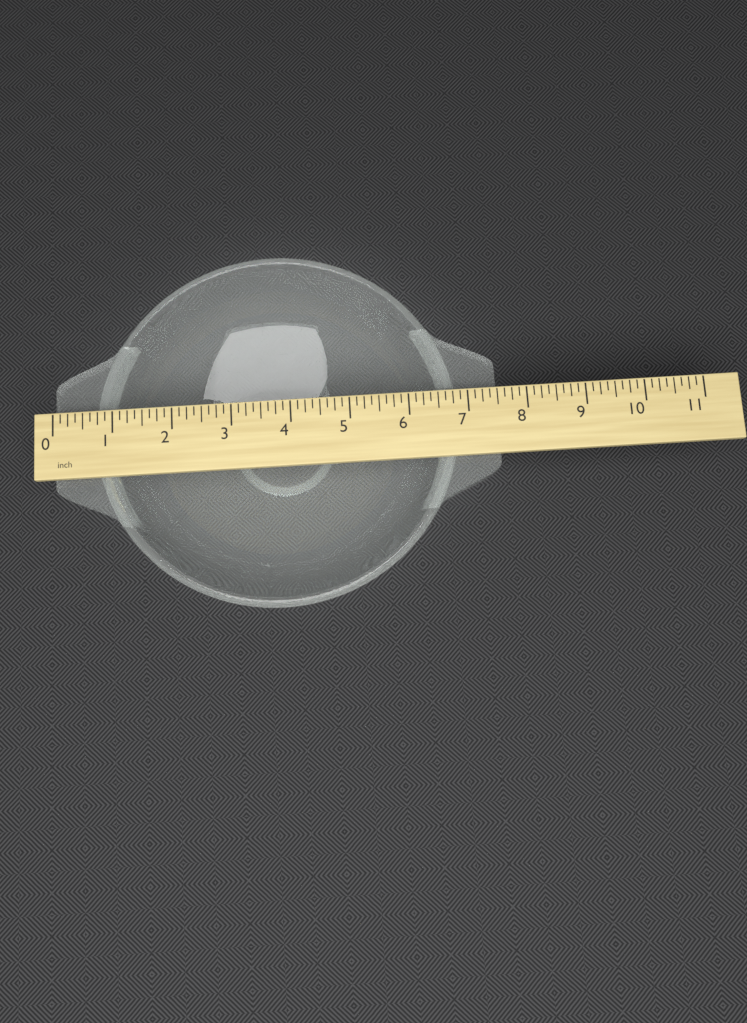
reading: 7.500 inch
